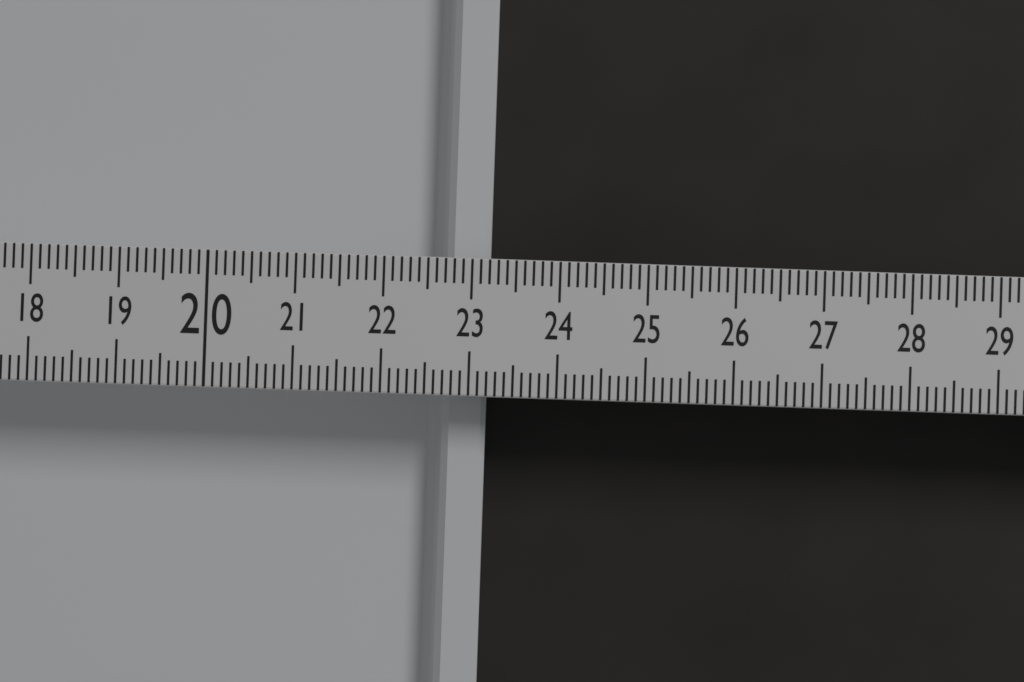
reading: 23.2 (no unit)
